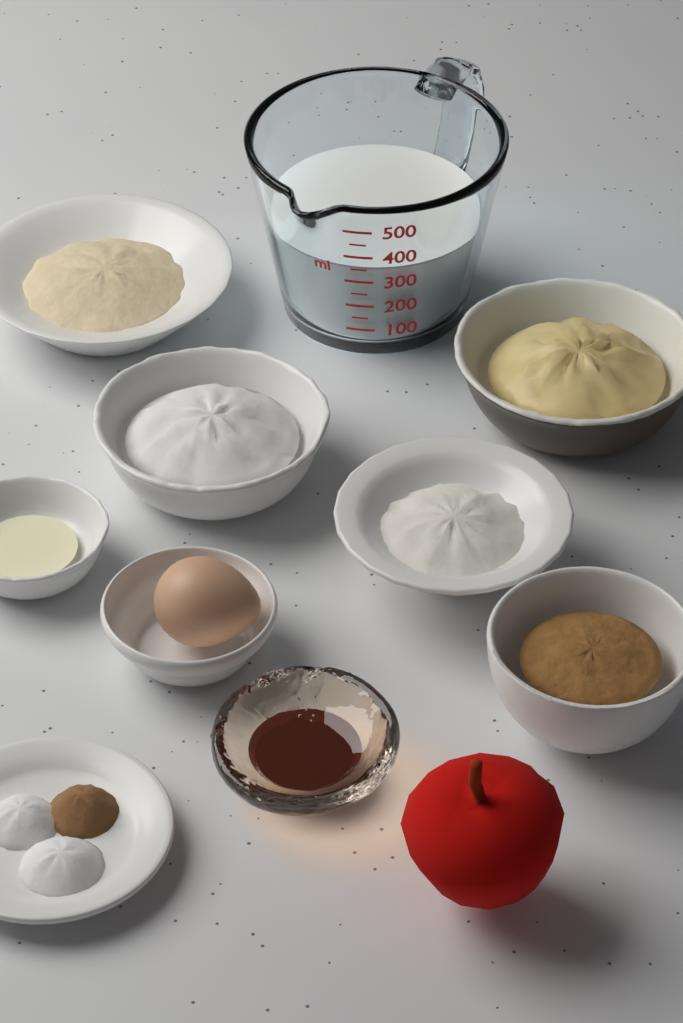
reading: 350 ml
